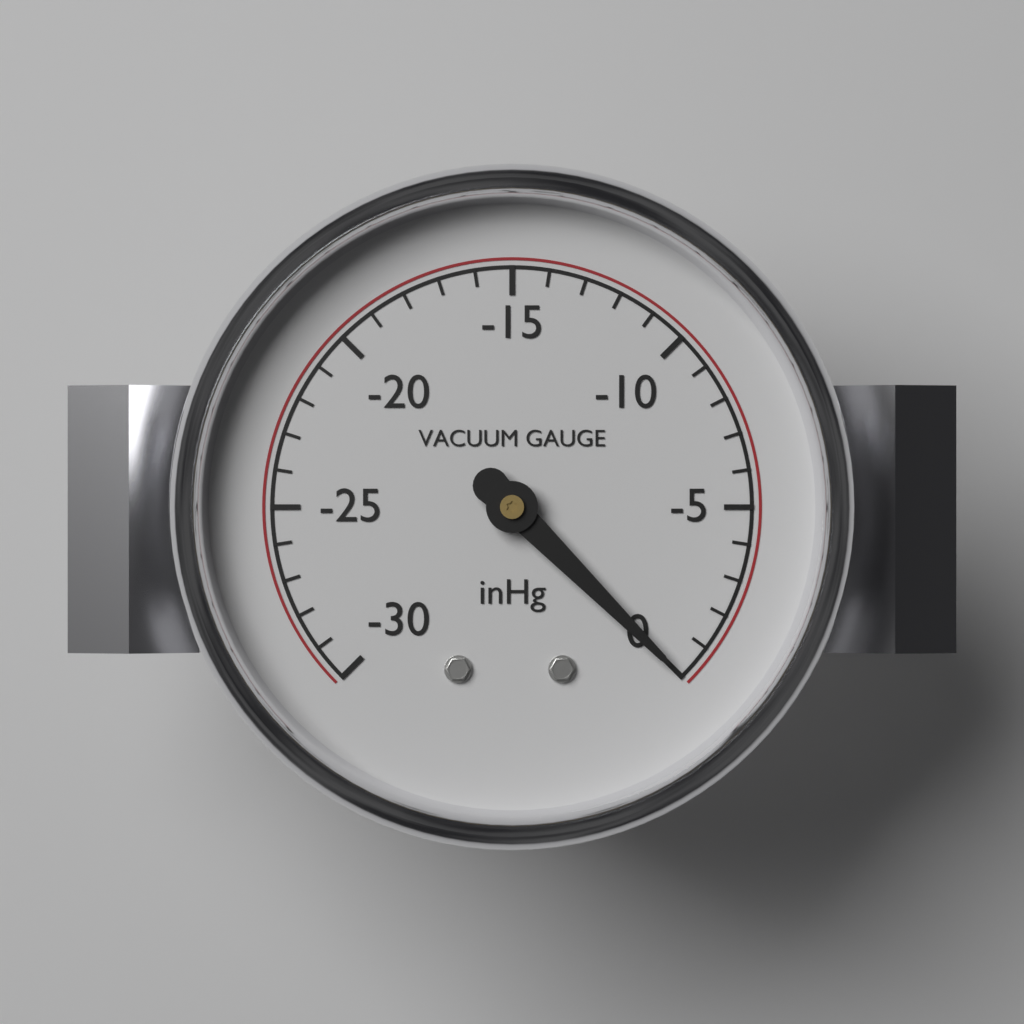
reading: 0 inHg
